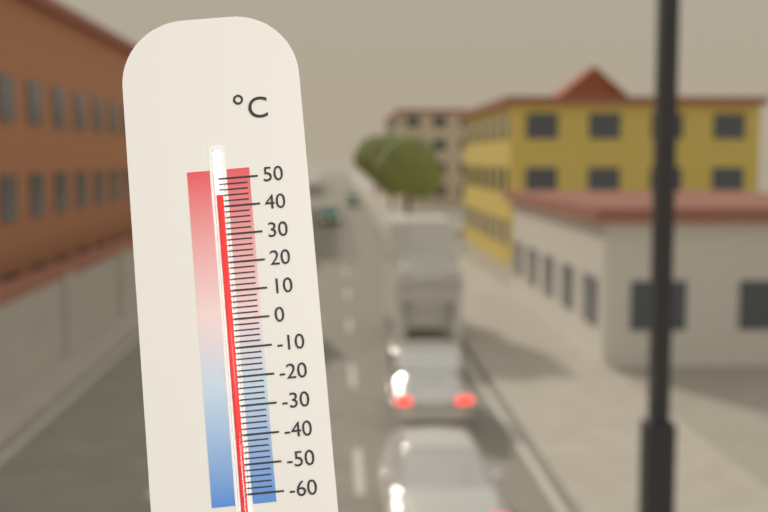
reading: 44 °C
